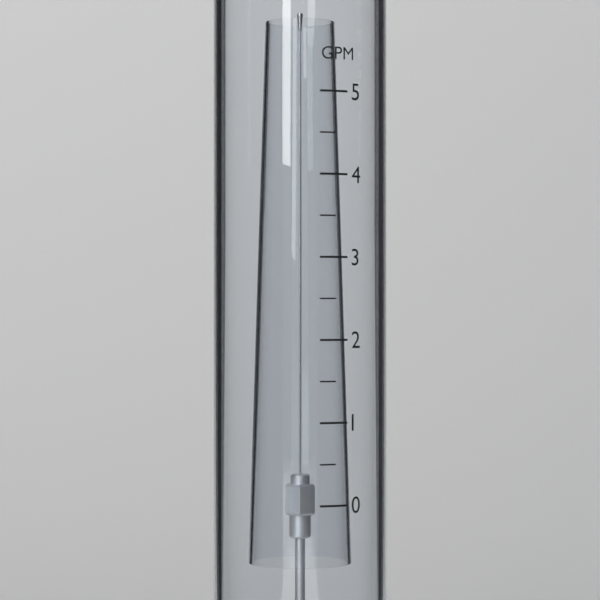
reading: 0.3 GPM
